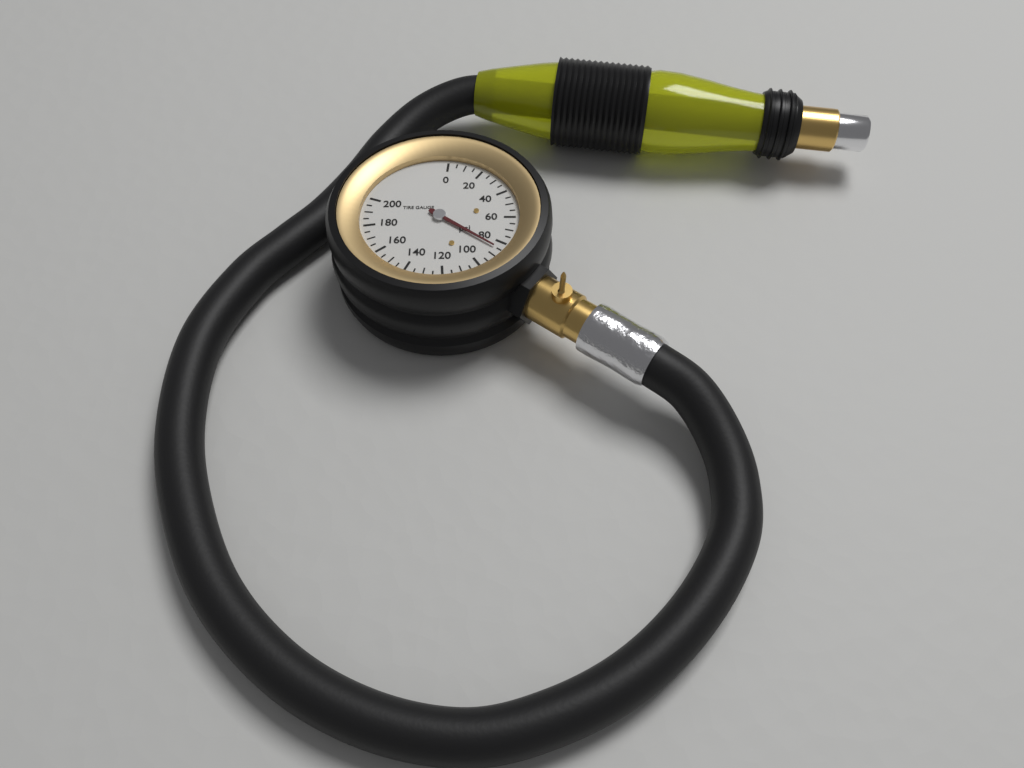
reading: 85 psi
